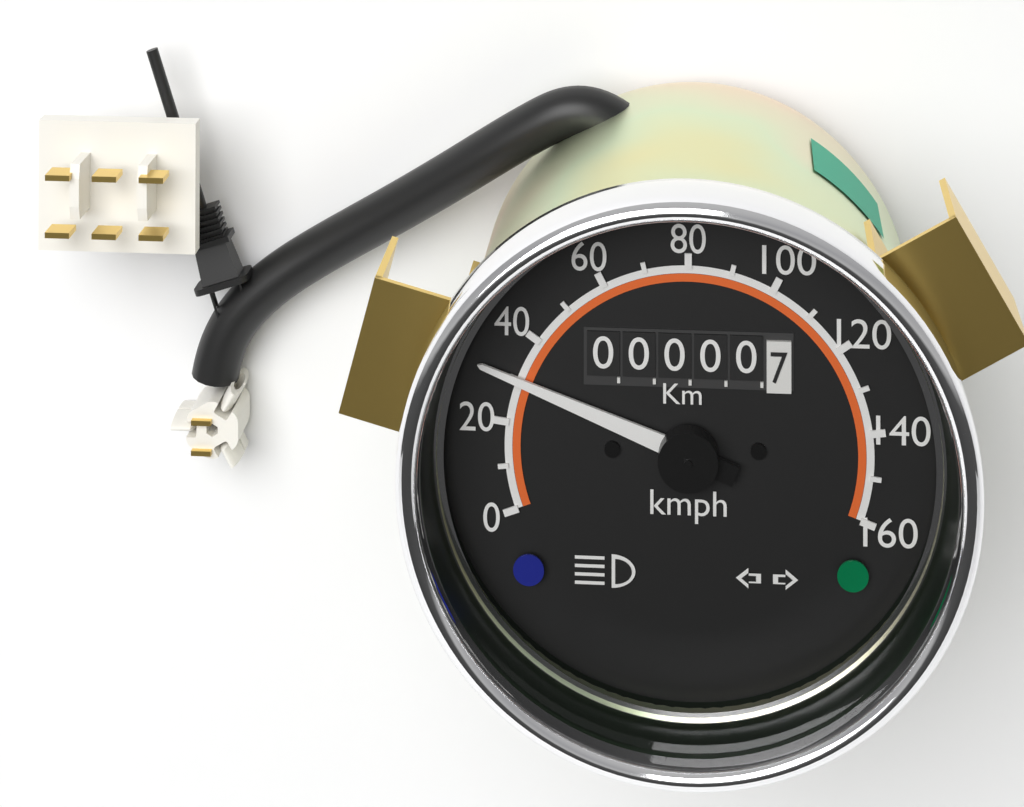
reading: 30 kmph
